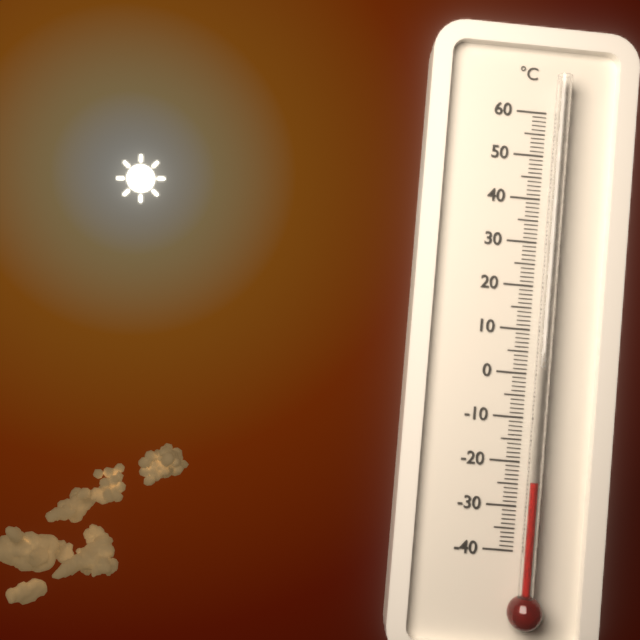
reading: -24 °C
